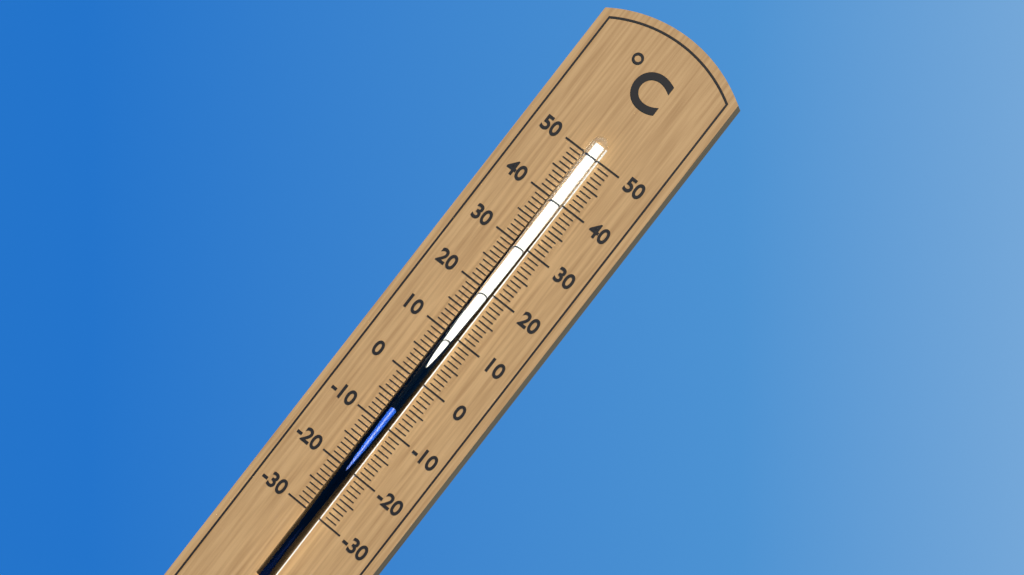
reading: -6 °C
